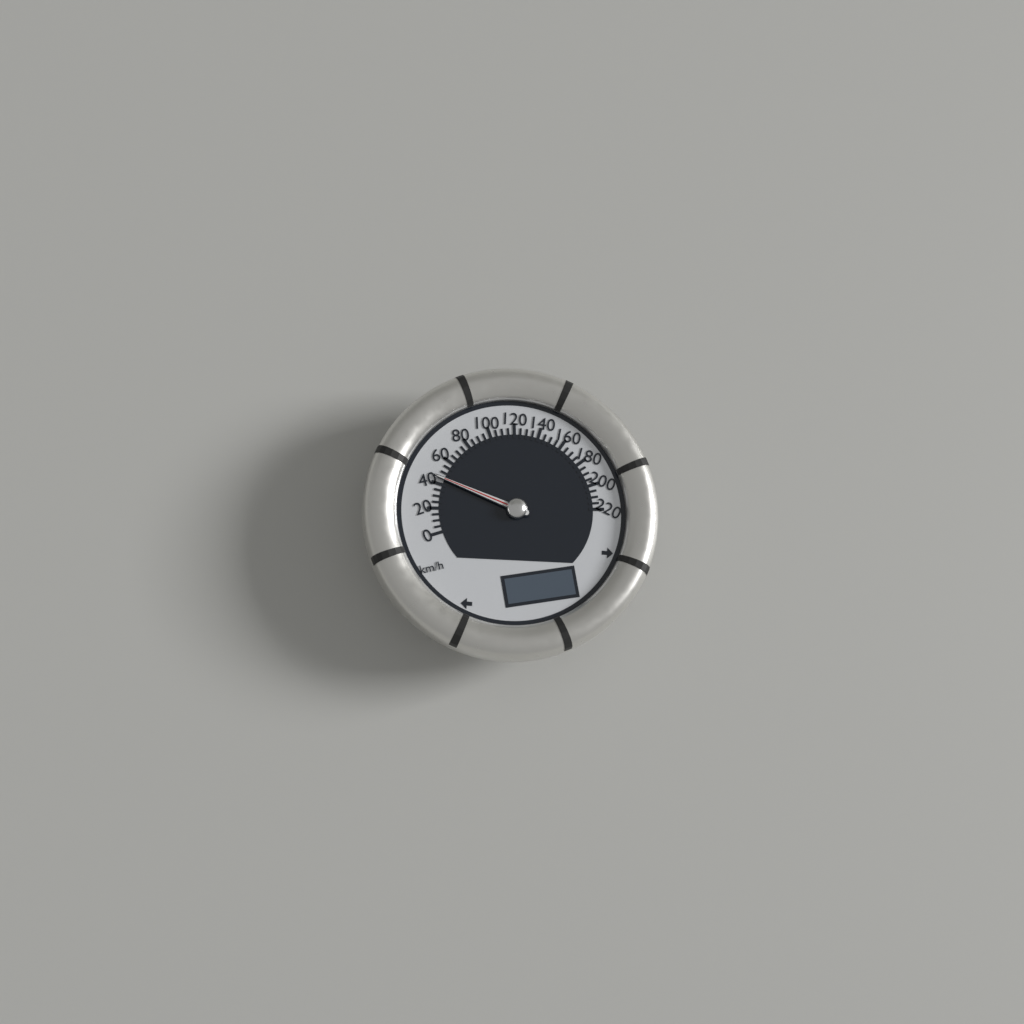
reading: 45 km/h
